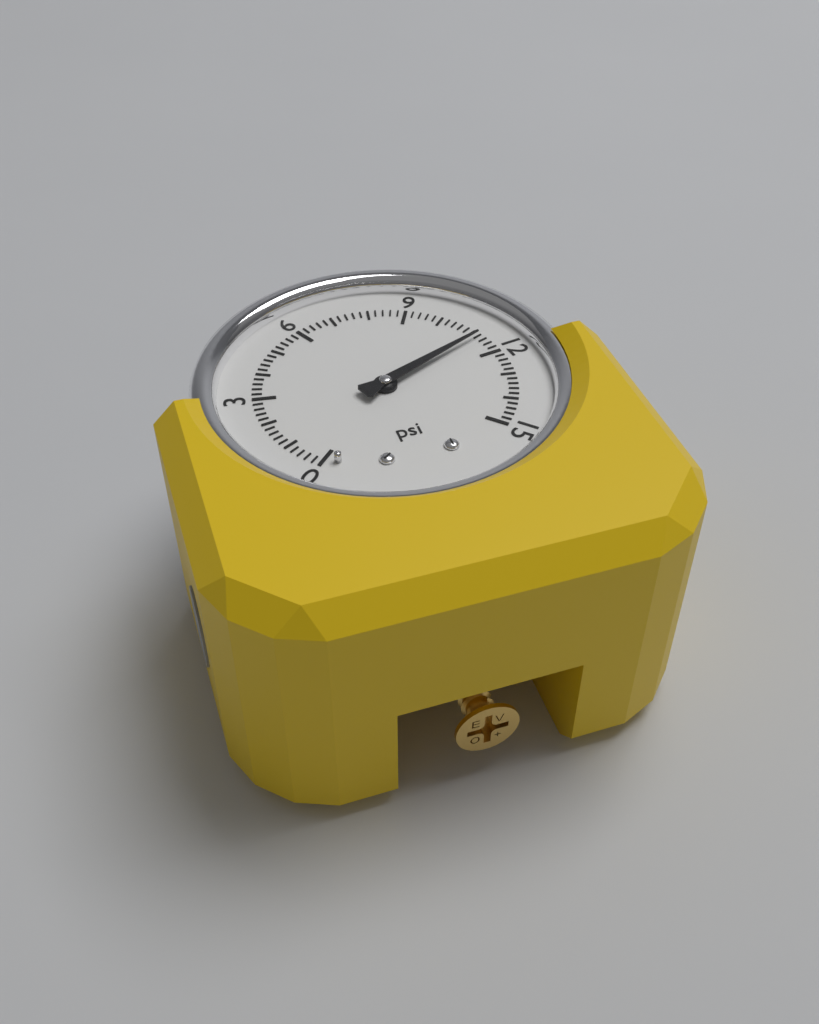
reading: 11.2 psi
